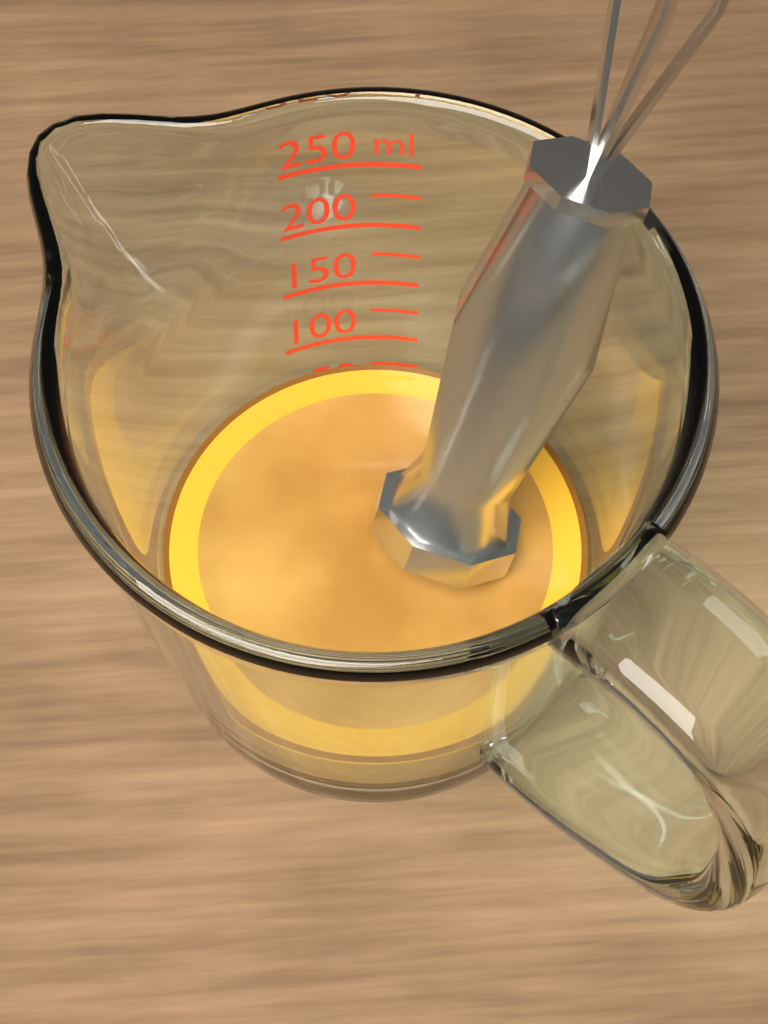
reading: 75 ml
